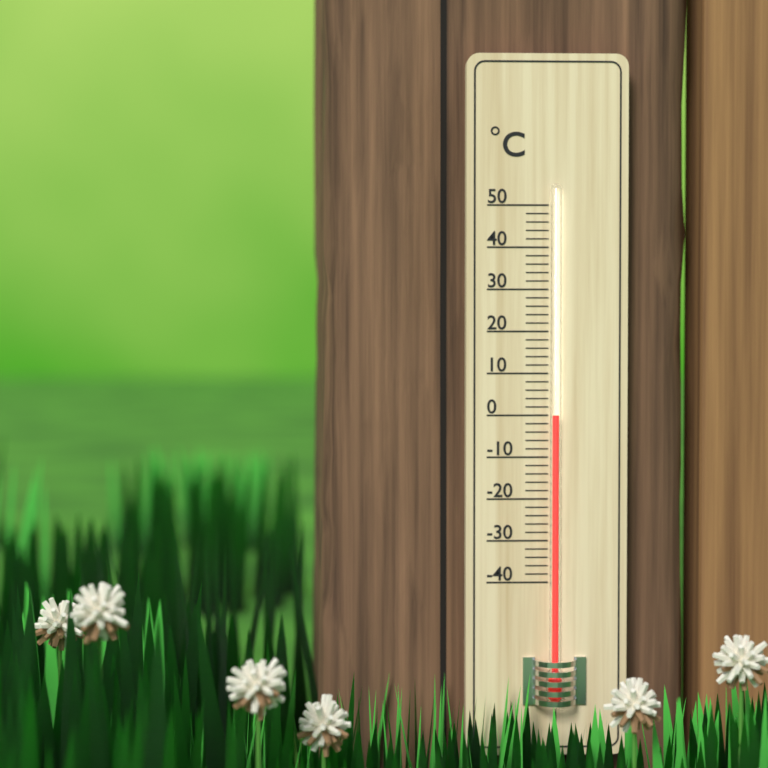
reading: 0 °C
